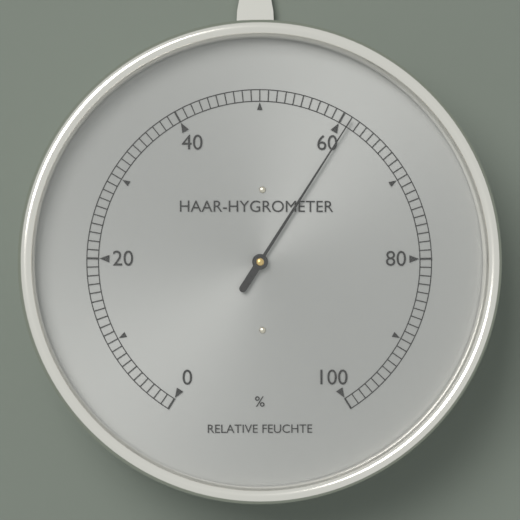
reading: 61 %
